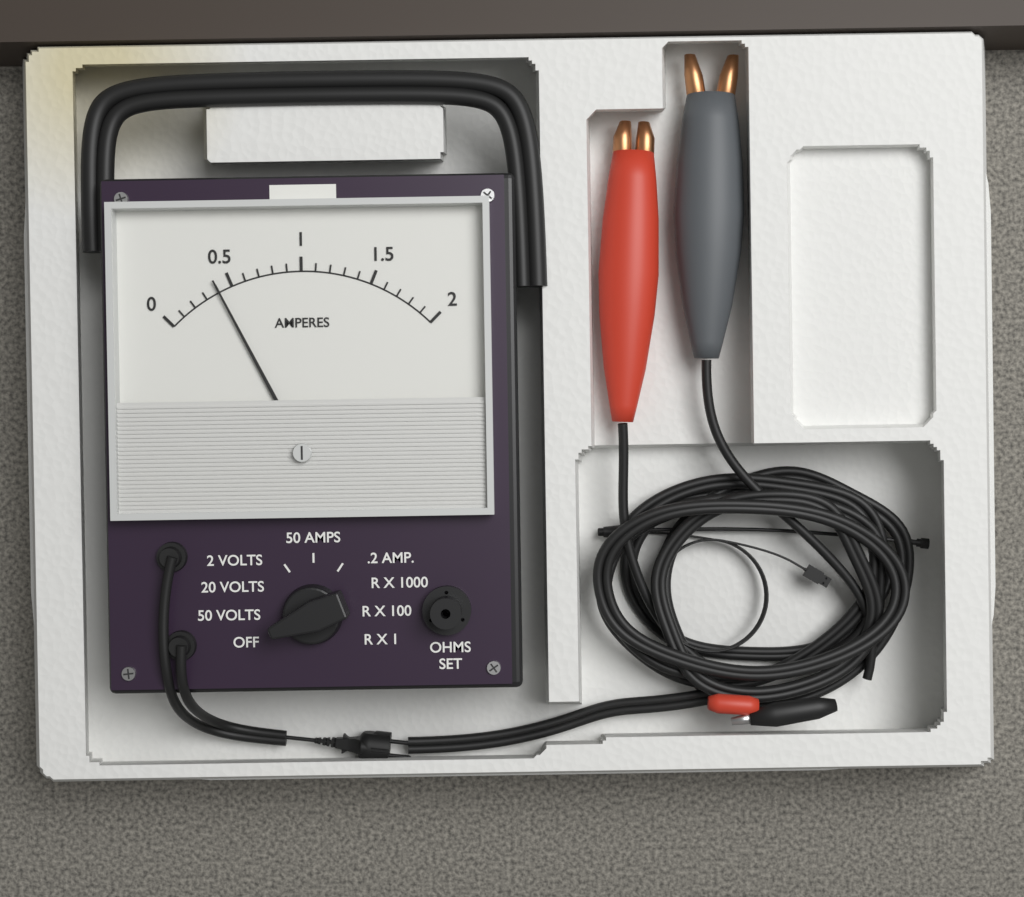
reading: 0.4 A
